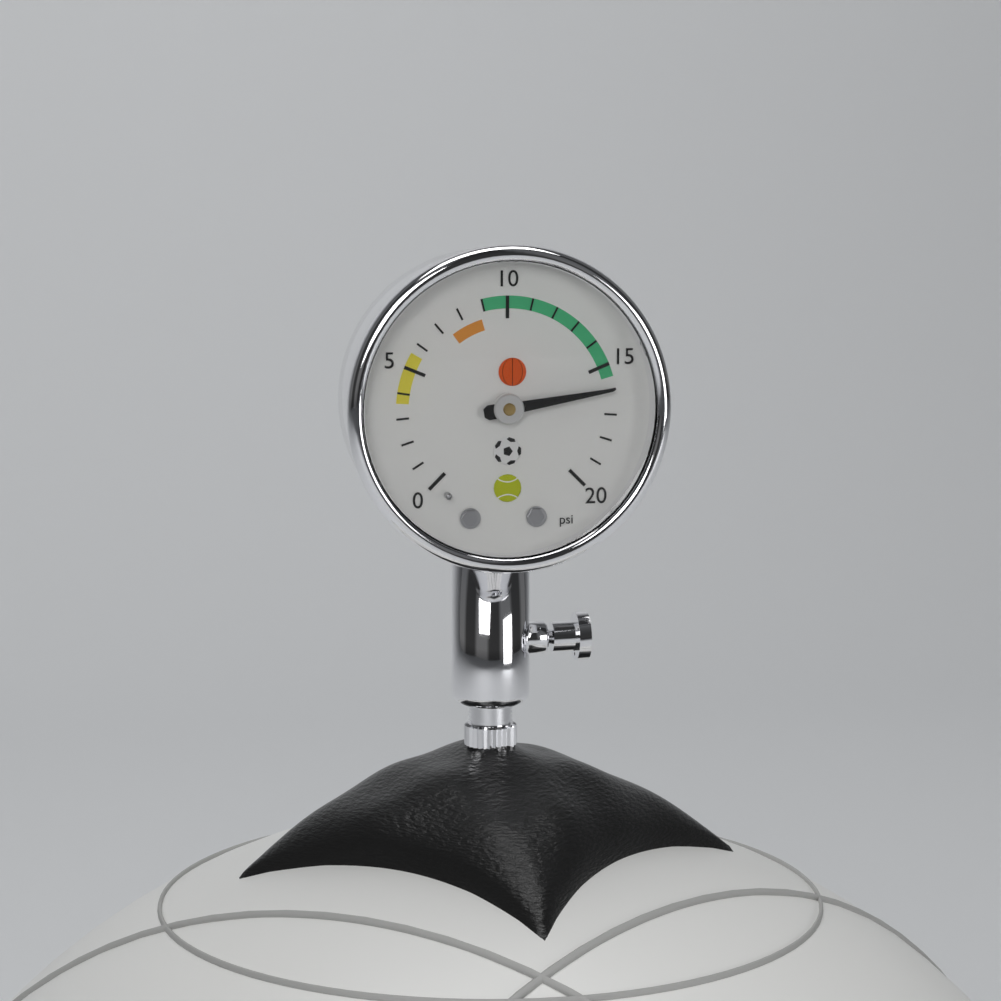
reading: 16 psi
